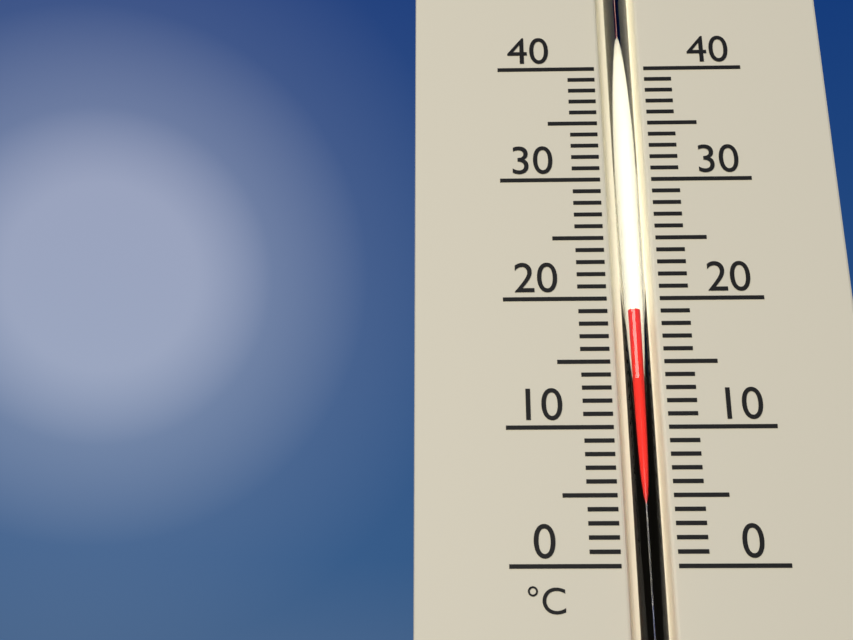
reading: 19 °C
